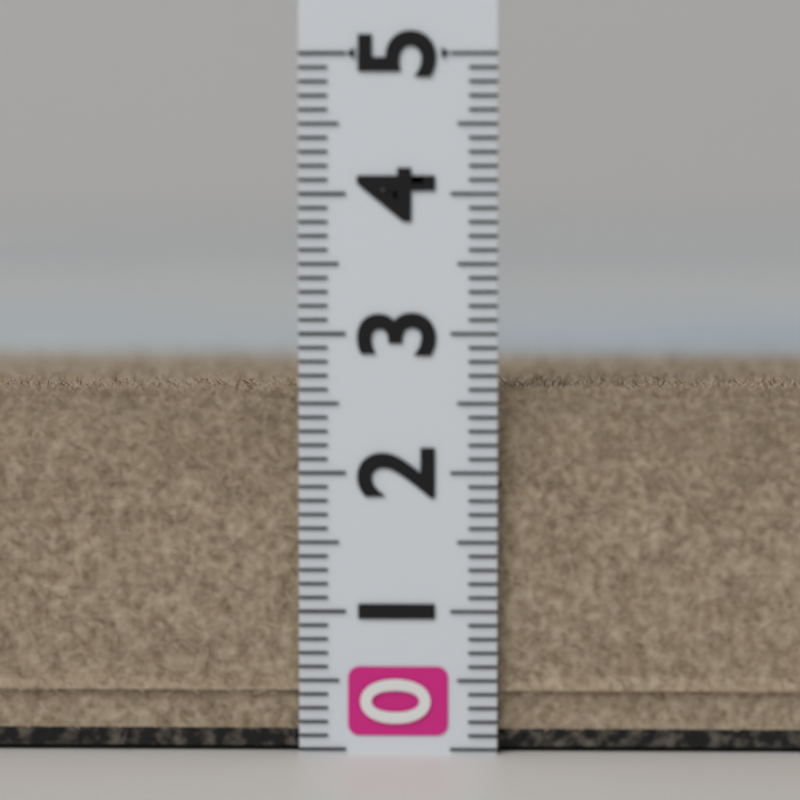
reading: 2.6 (no unit)
